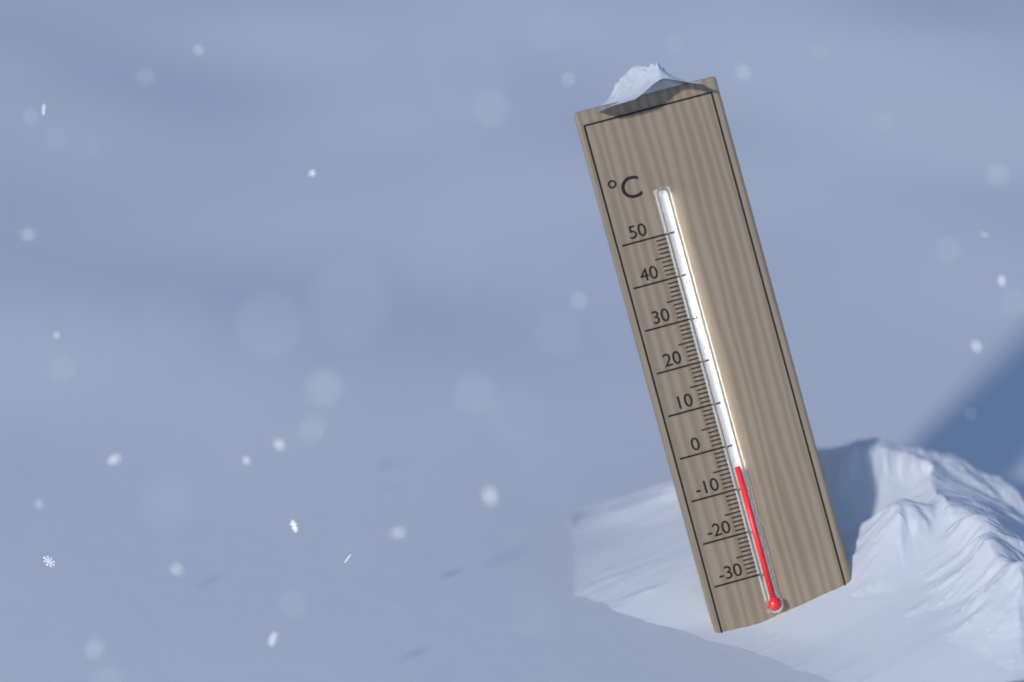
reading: -5 °C
